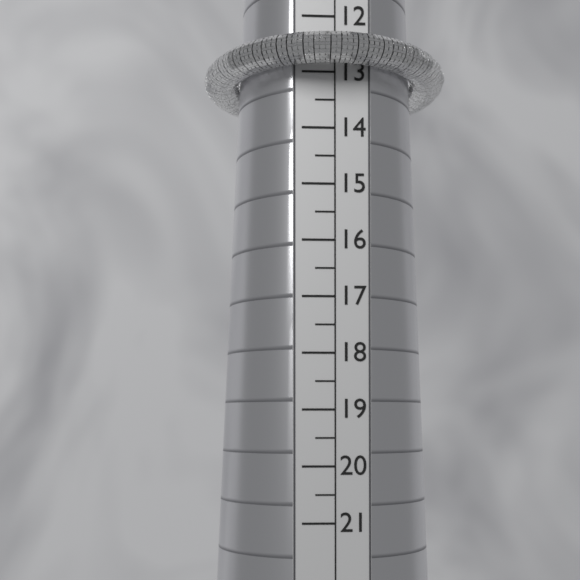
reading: 13.0 (no unit)
